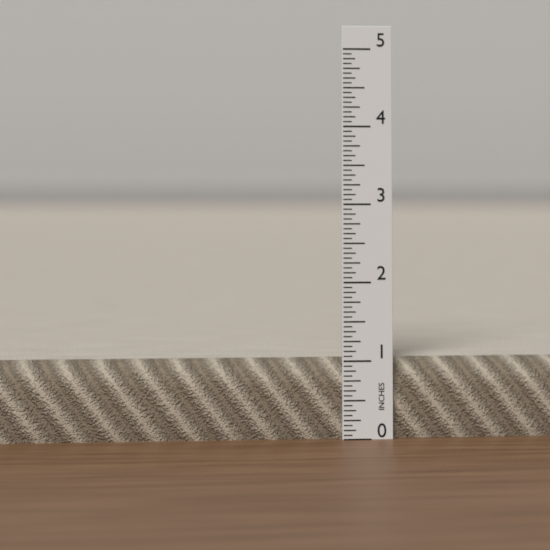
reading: 1.0000 in
